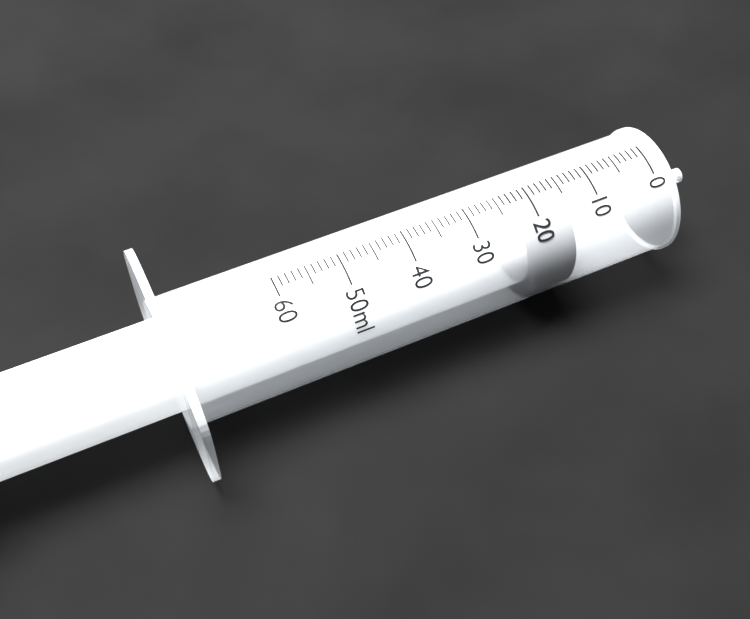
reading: 15 ml
